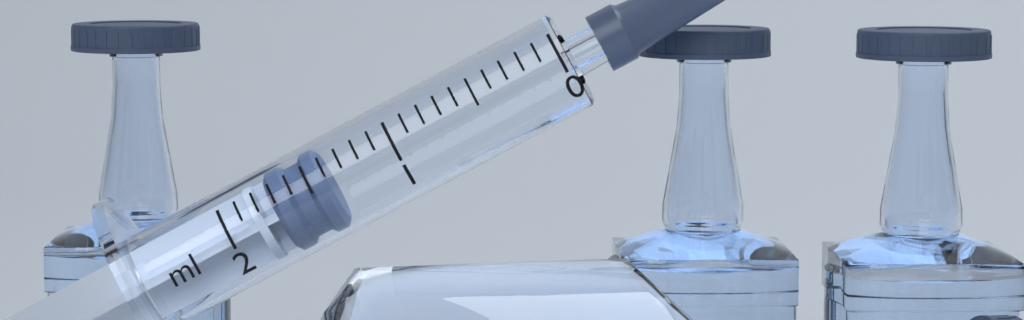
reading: 1.4 ml
